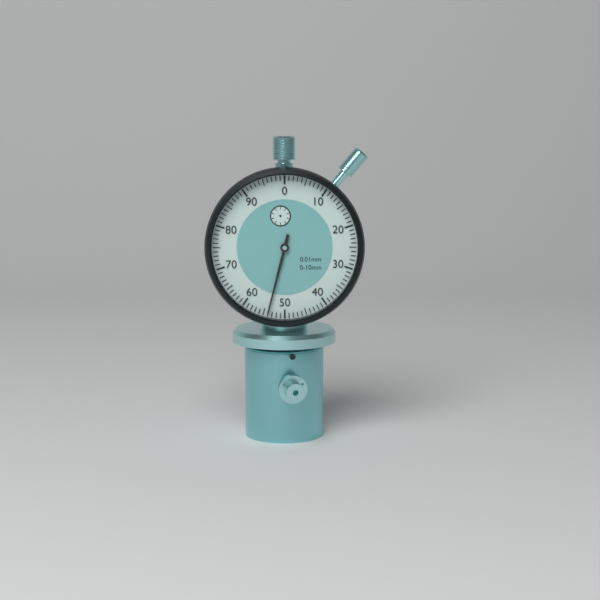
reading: 0.54 mm
